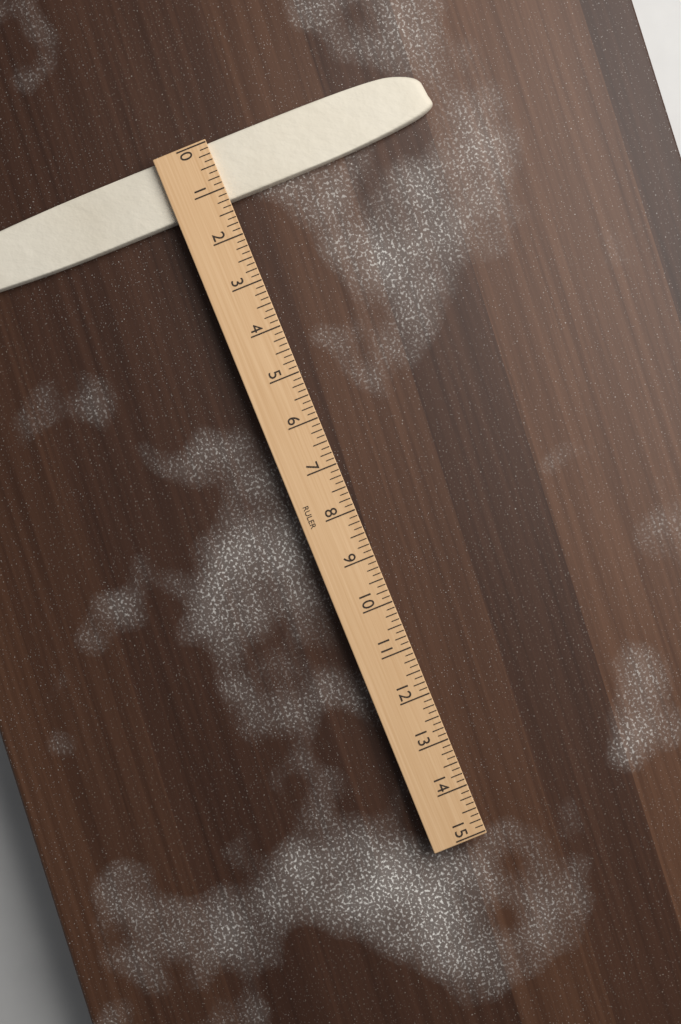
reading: 1.250 (no unit)
